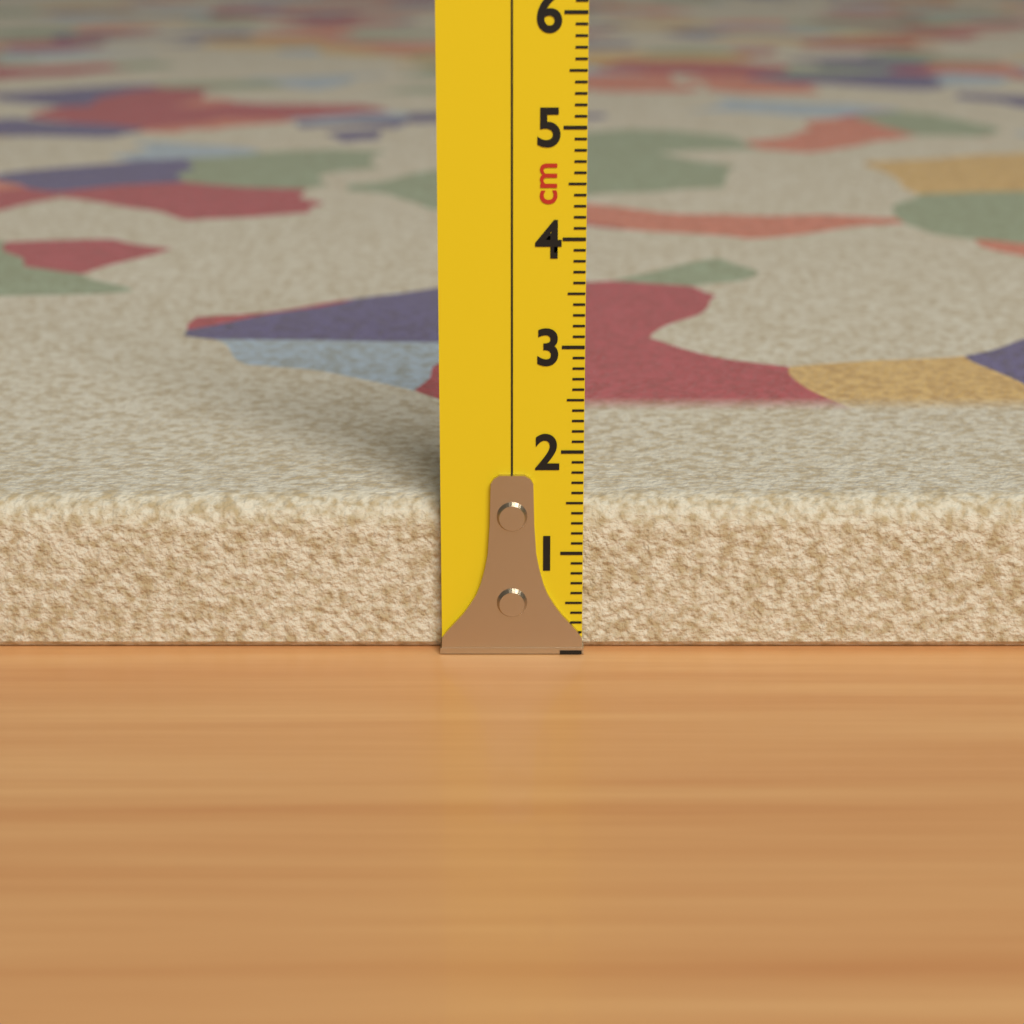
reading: 1.5 cm
